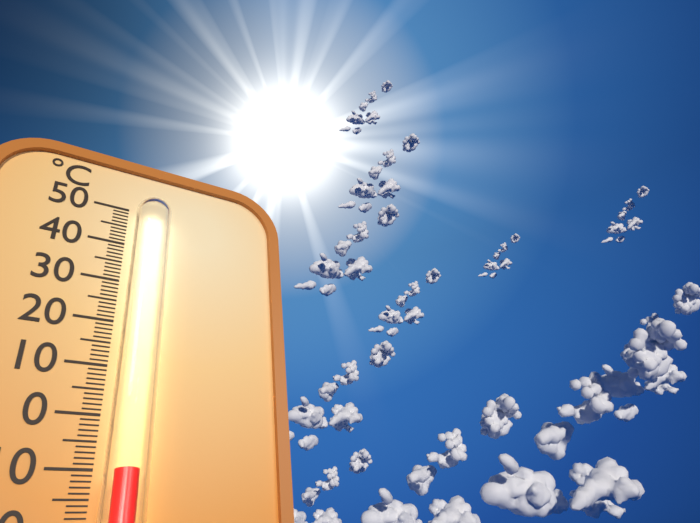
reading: -11 °C
